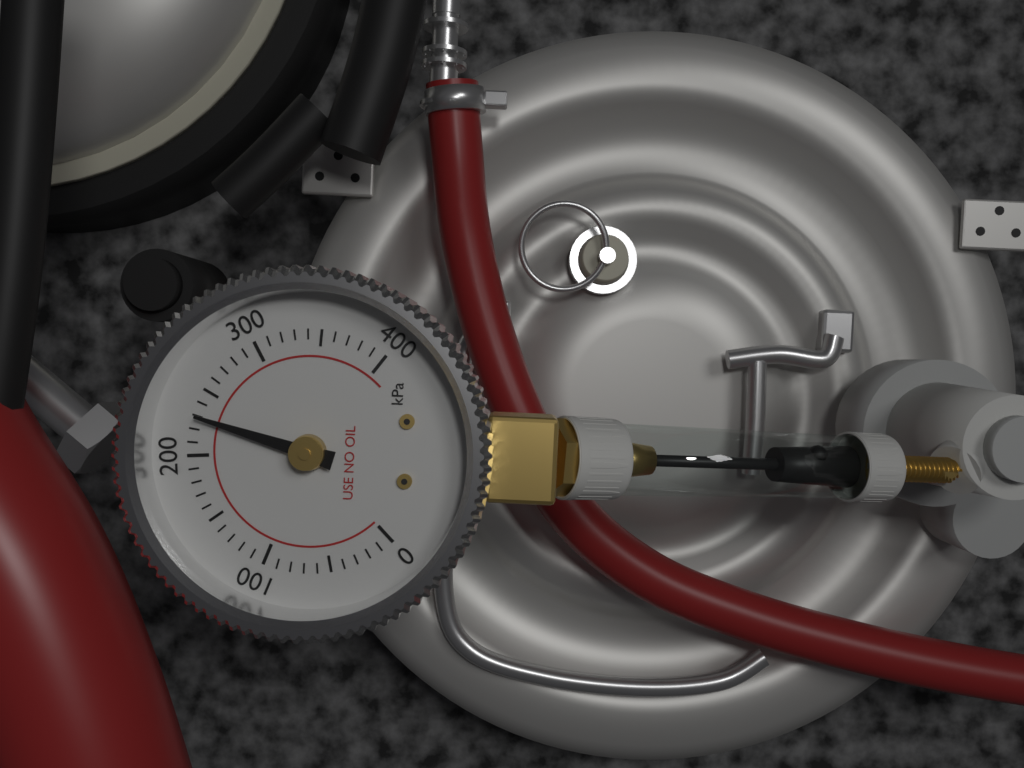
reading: 230 kPa
